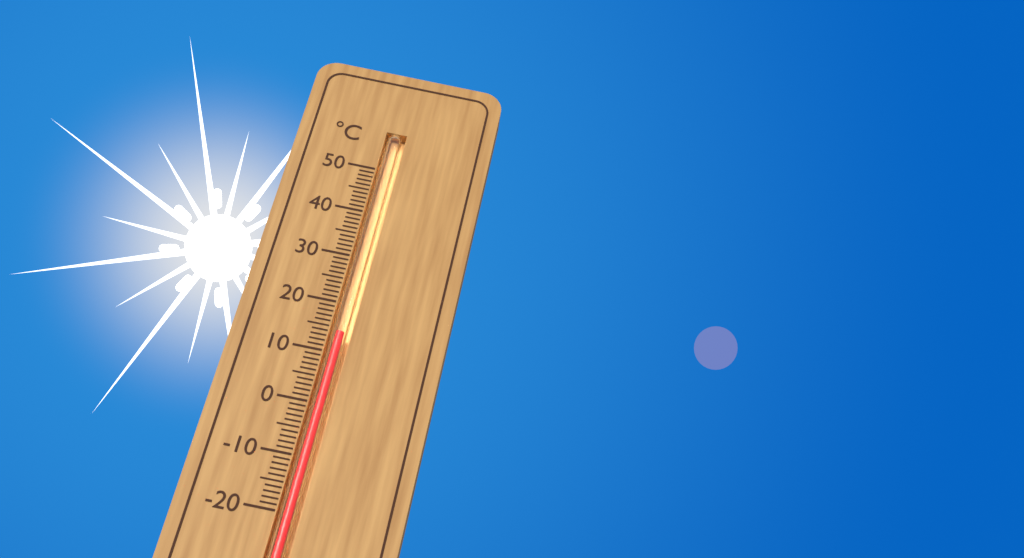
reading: 14 °C
